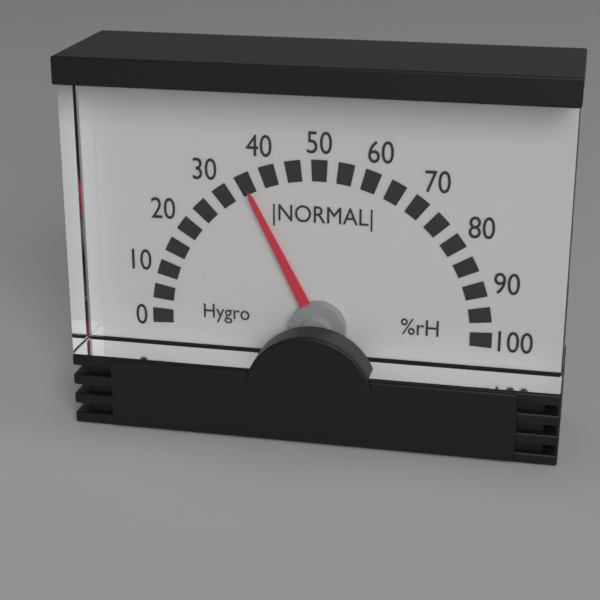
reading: 35 %rH
